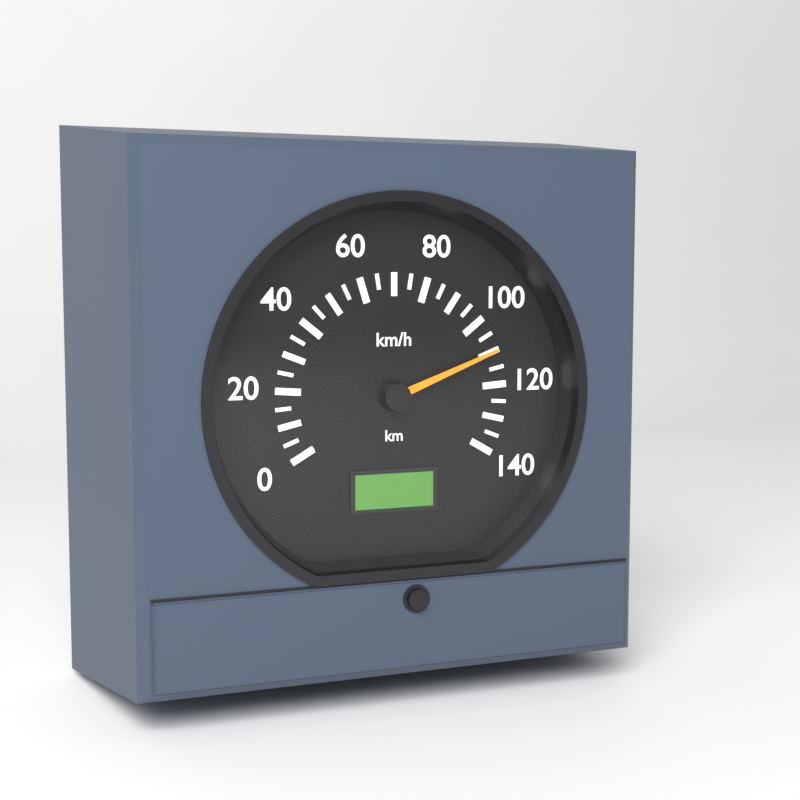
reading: 110 km/h
